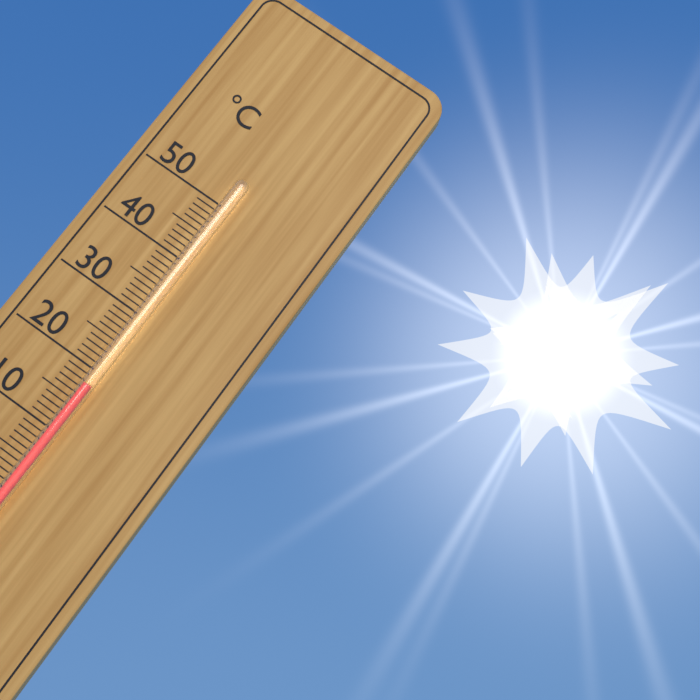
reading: 18 °C
